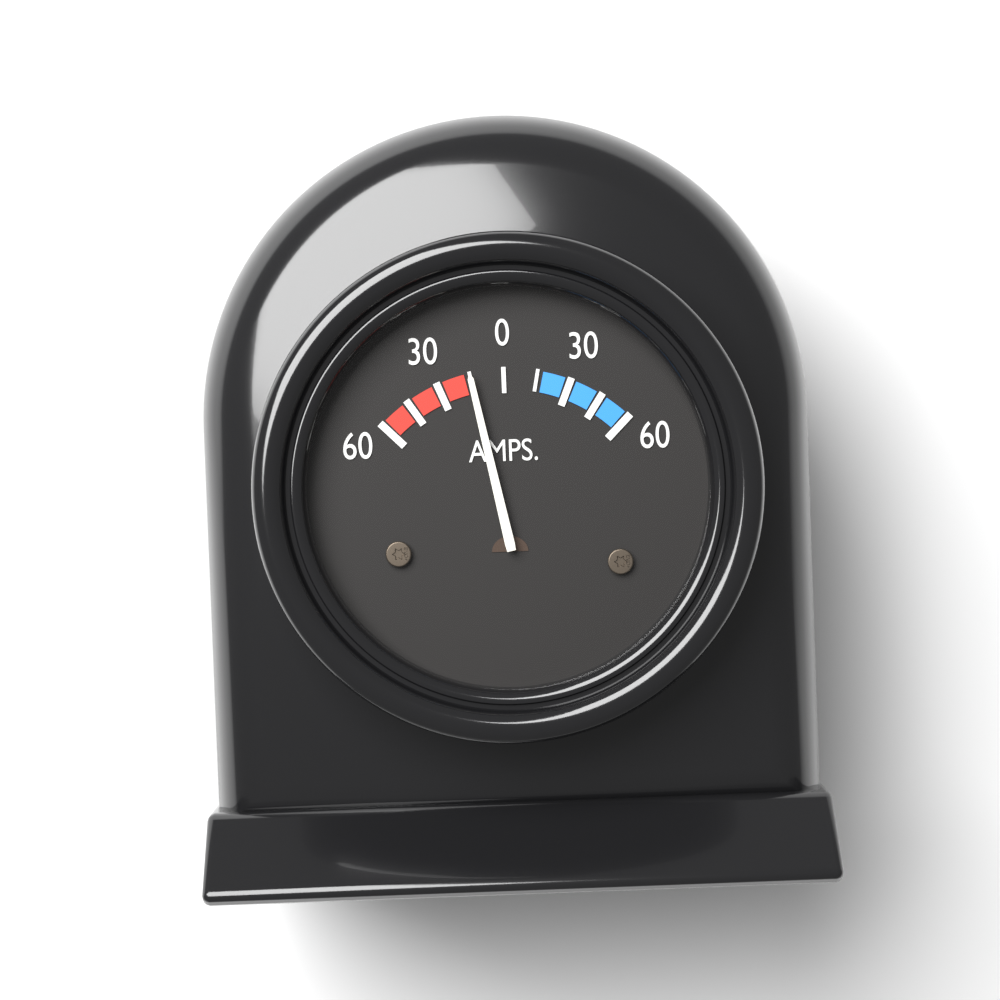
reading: -15 A
